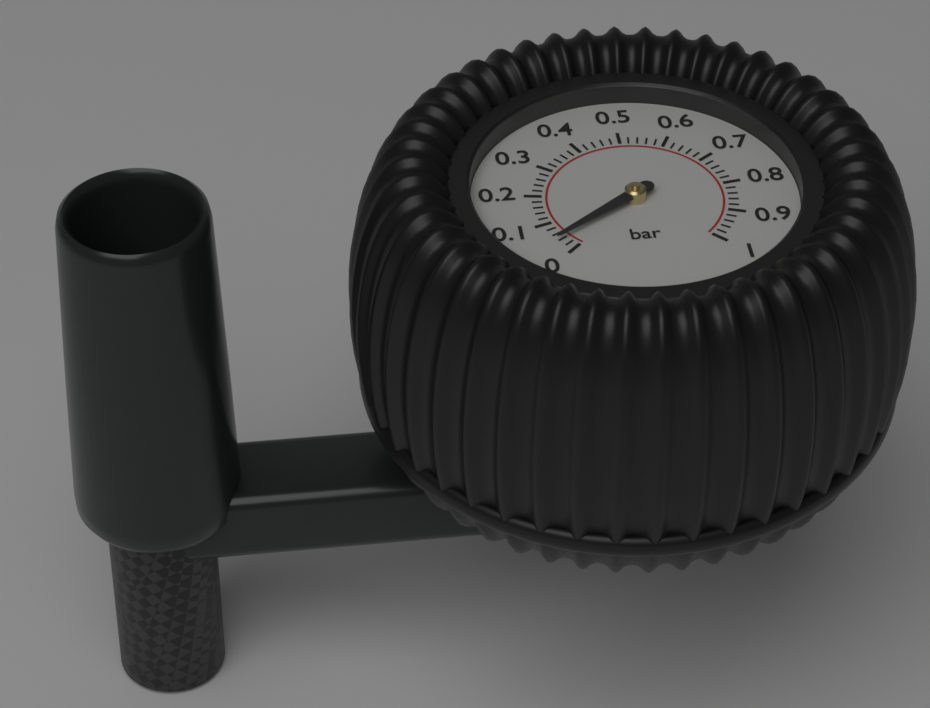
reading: 0.04 bar
